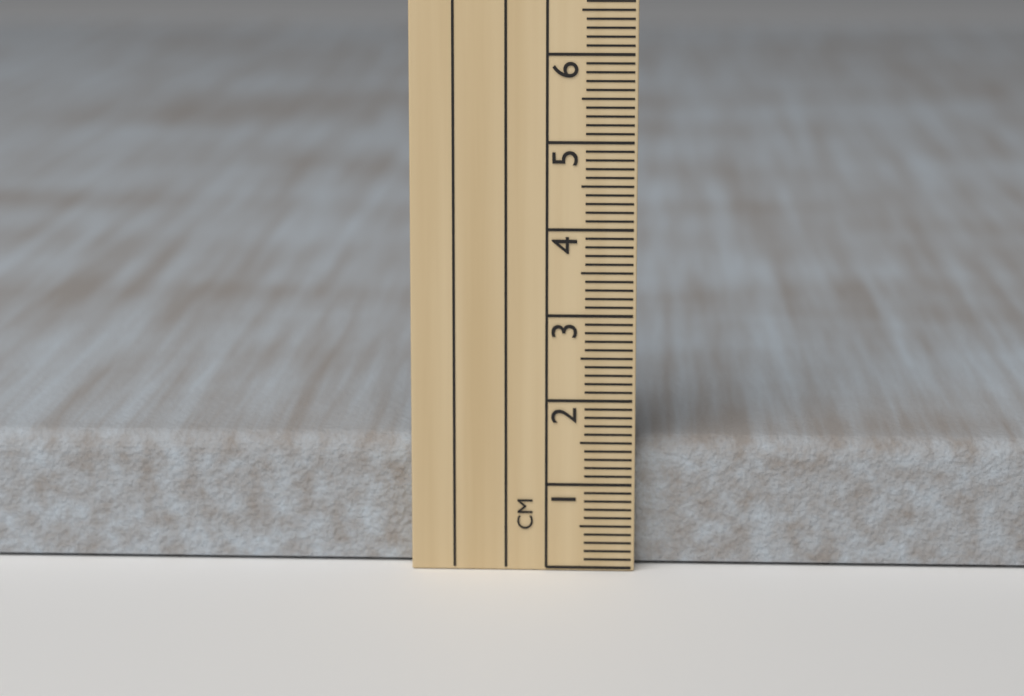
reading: 1.5 cm
